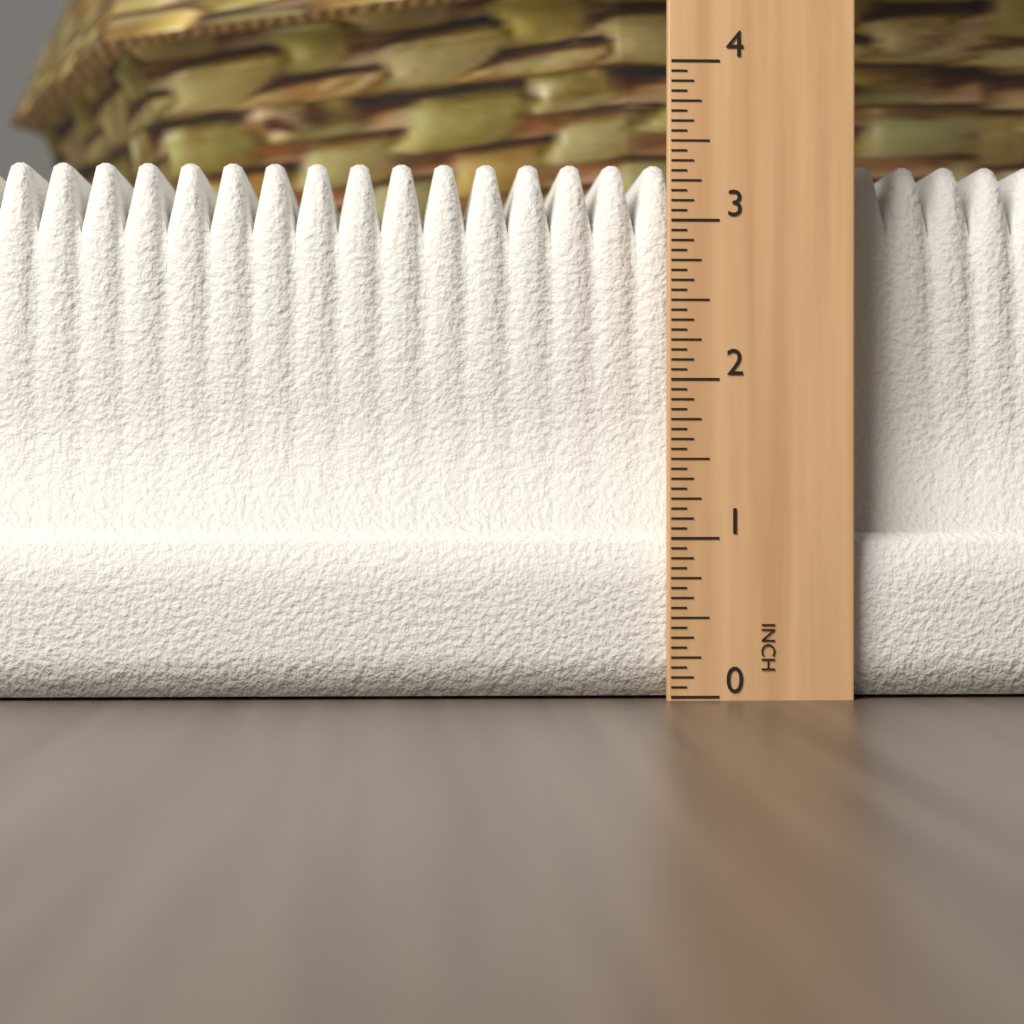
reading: 3.4375 in
